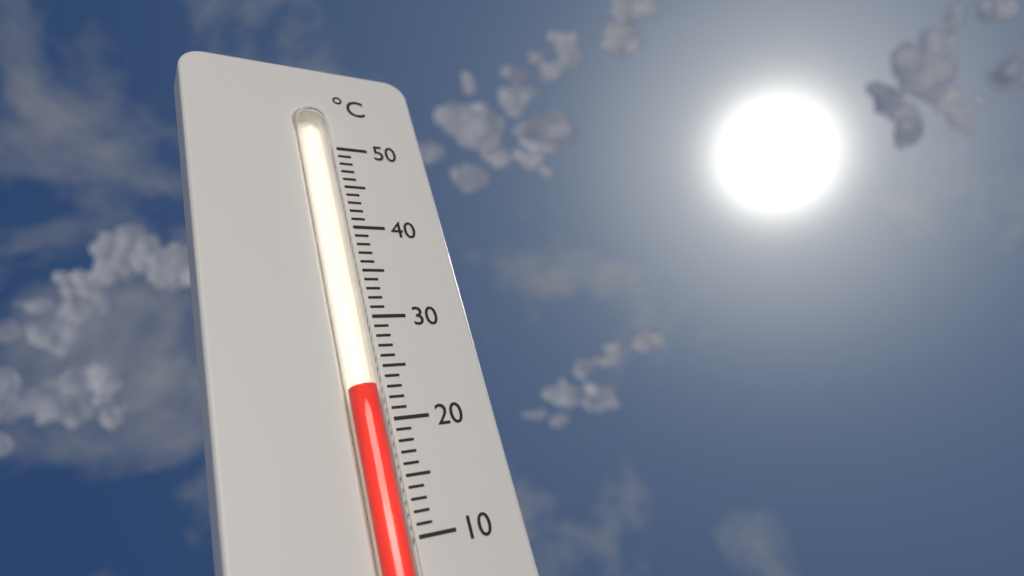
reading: 23 °C
